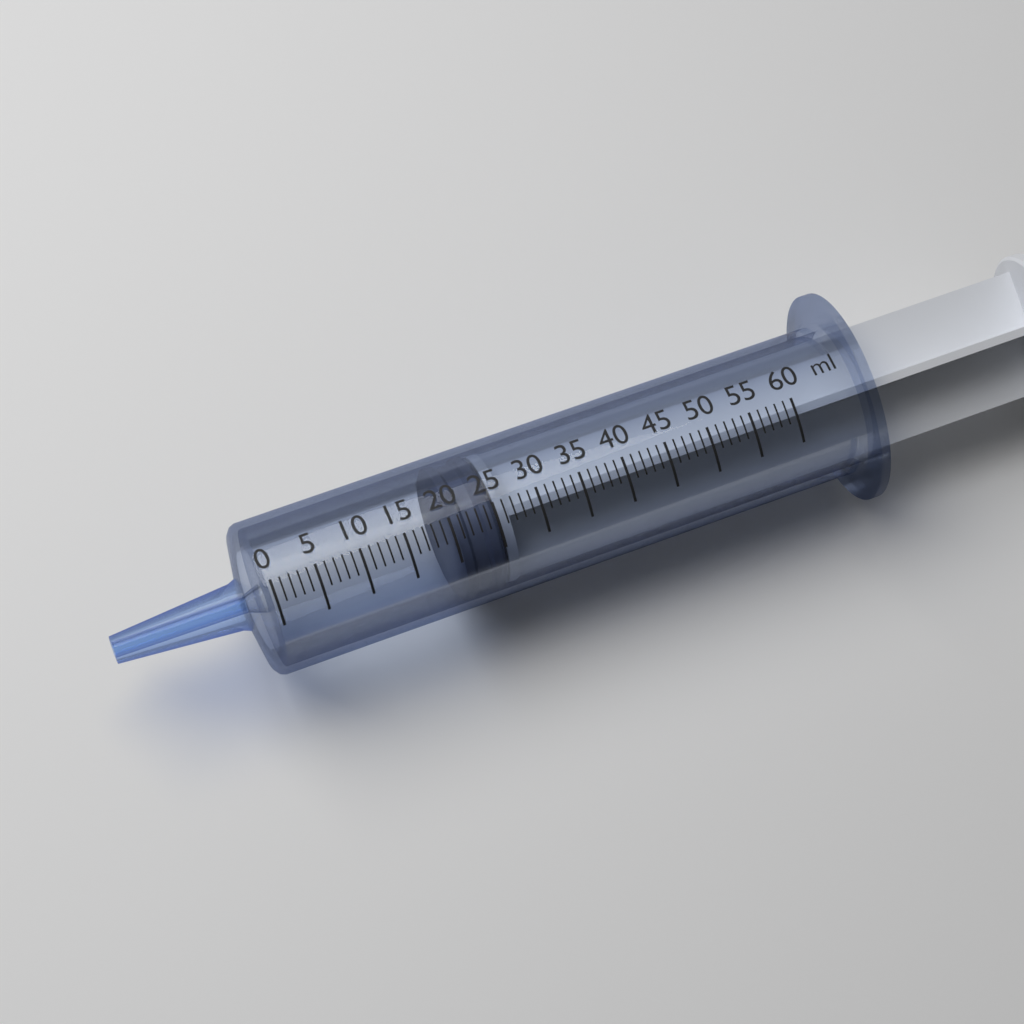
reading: 20 ml
